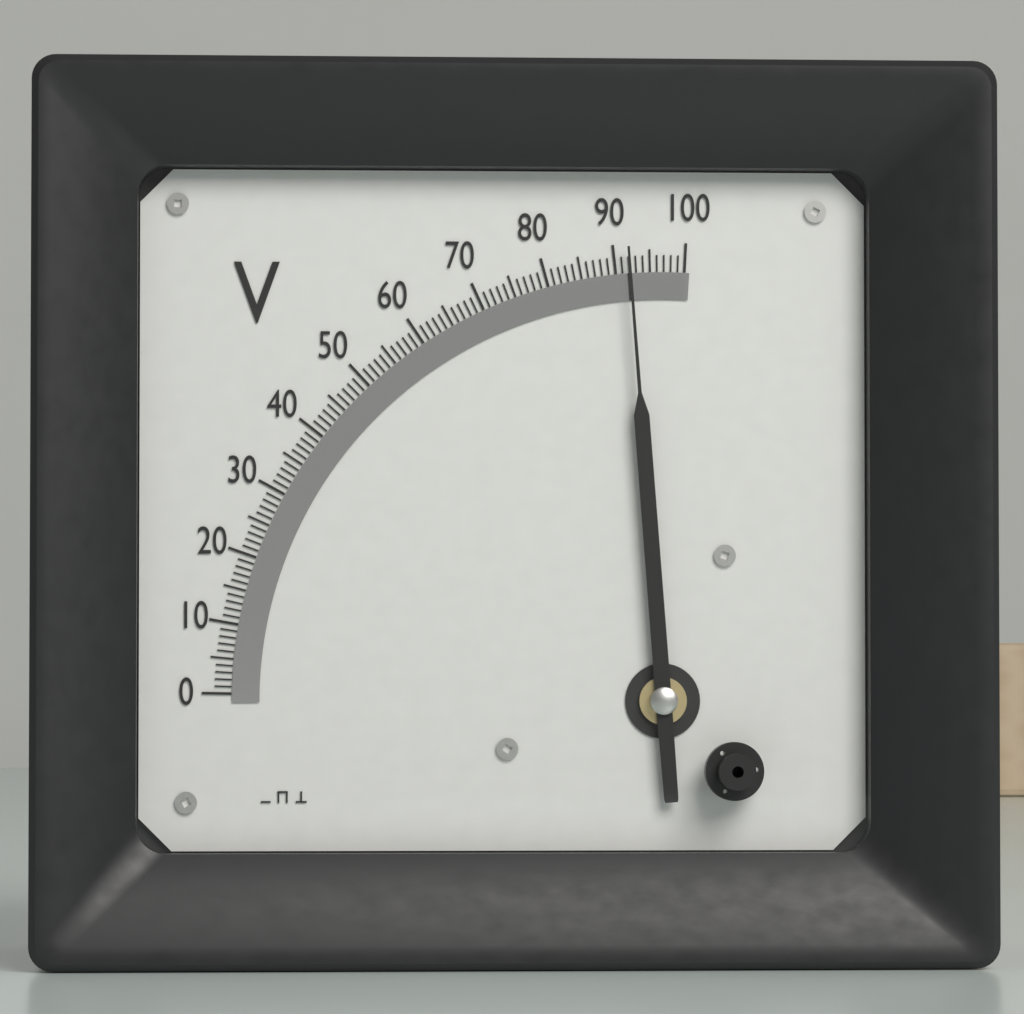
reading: 92 V
